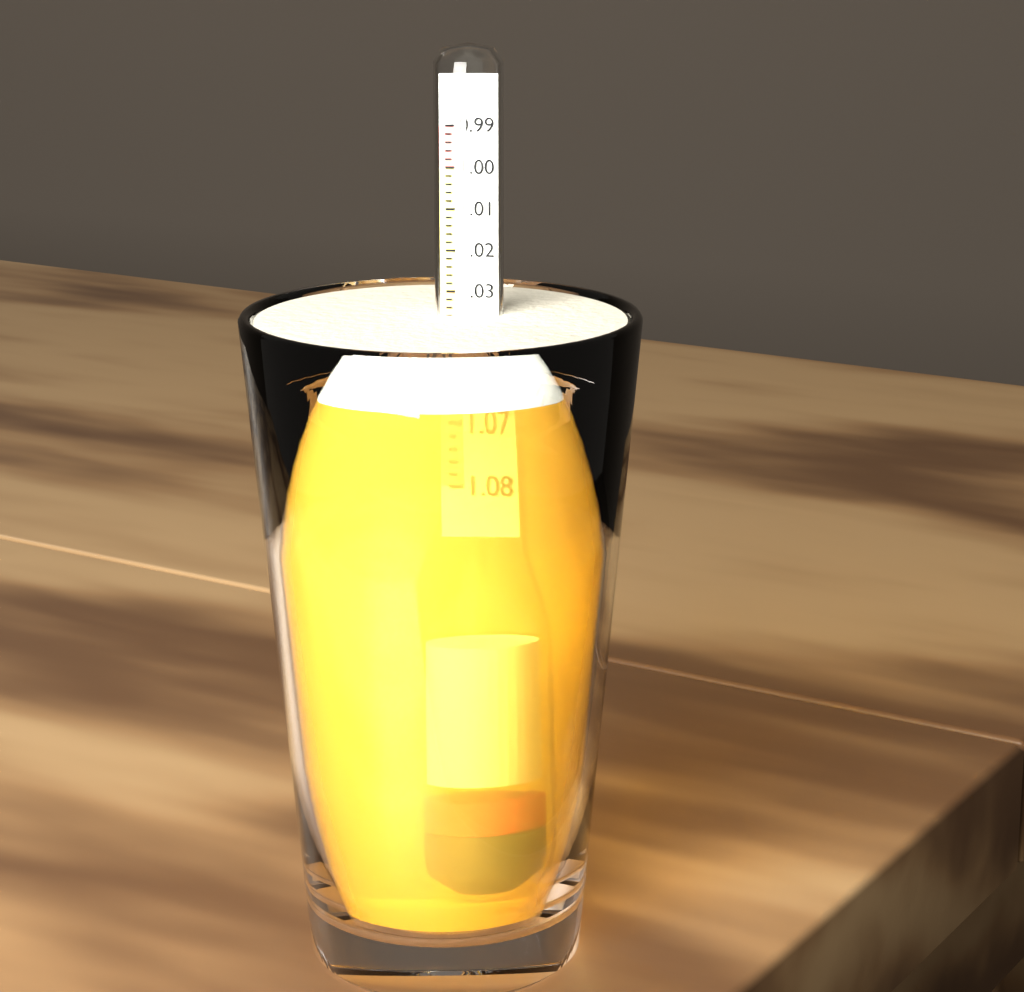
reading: 1.036 (no unit)
